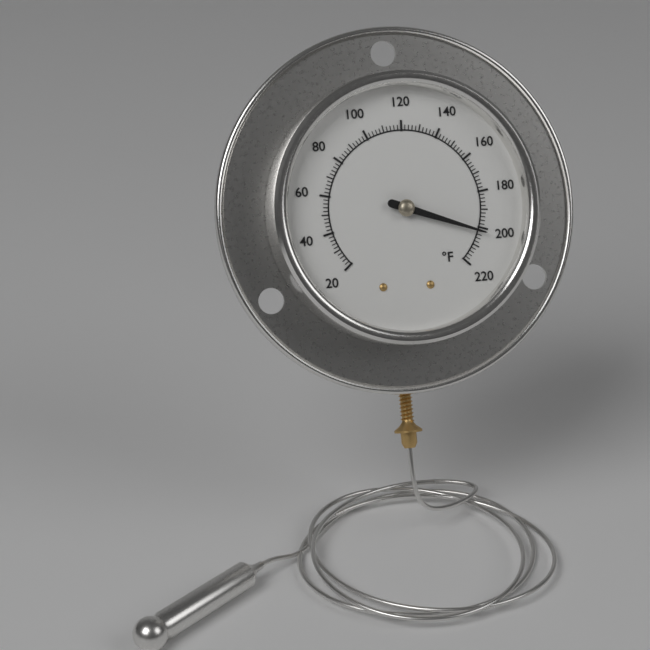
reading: 202 °F
